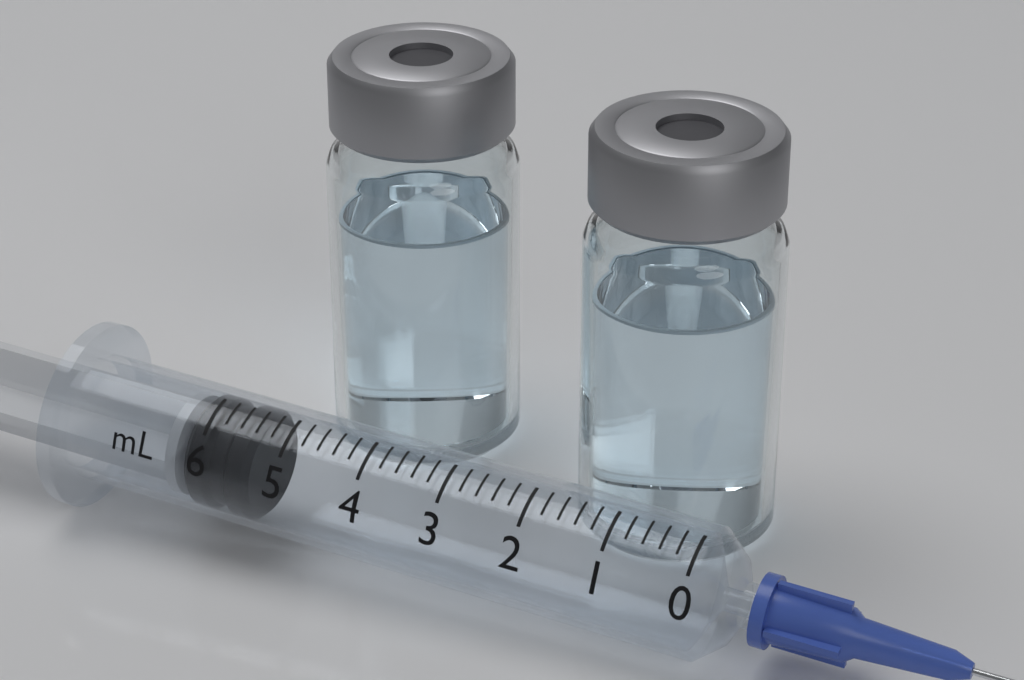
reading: 5.4 ml
